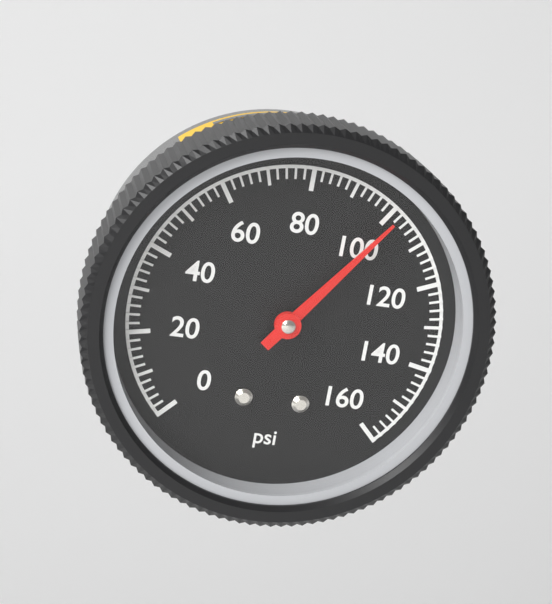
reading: 102 psi
